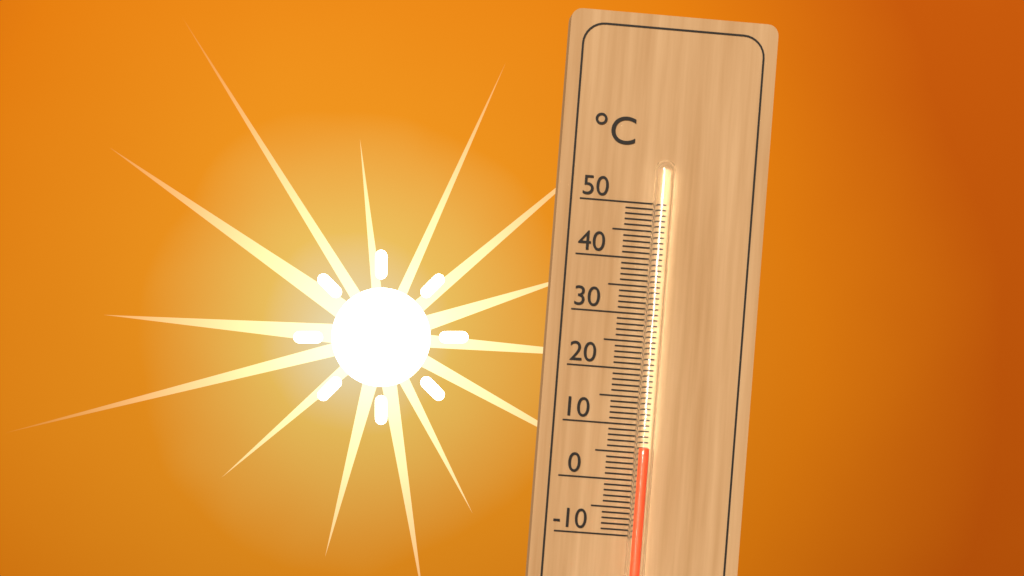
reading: 6 °C
